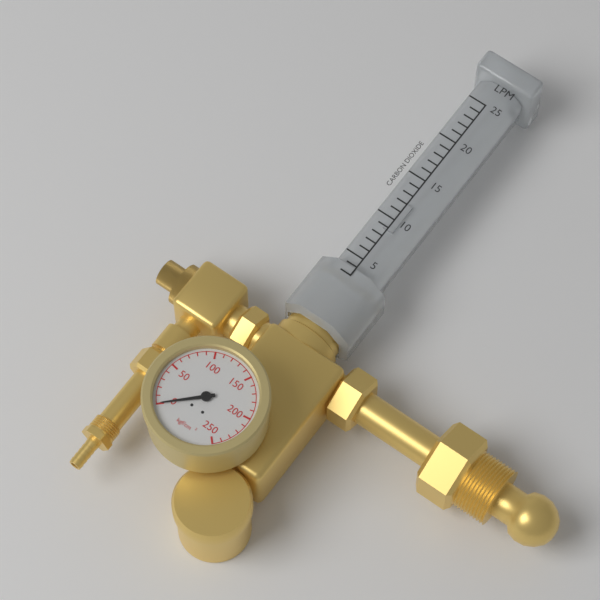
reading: 0 kgf/cm²
